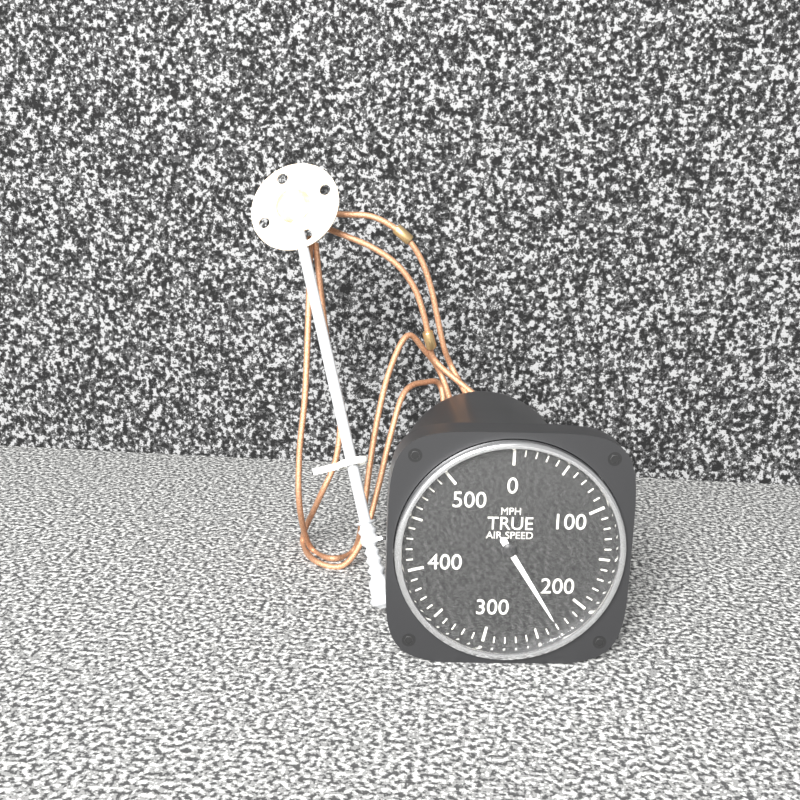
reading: 230 MPH
